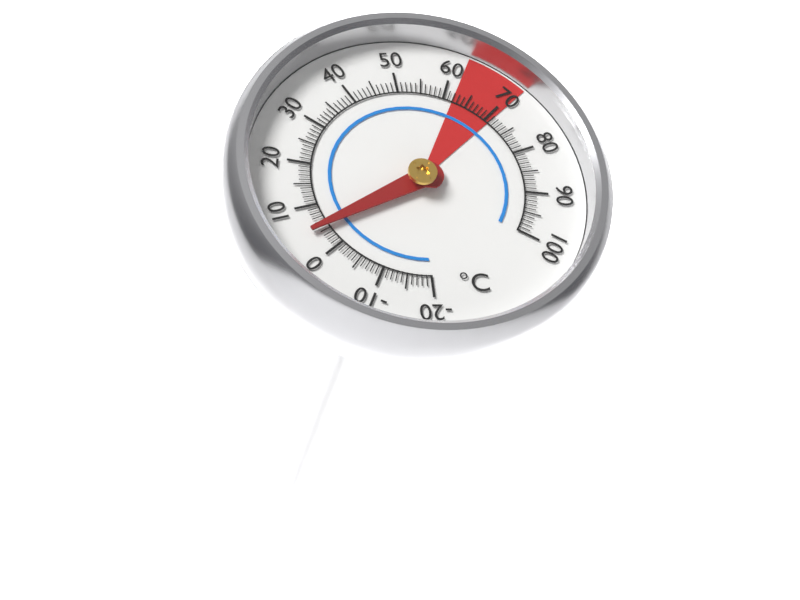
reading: 5 °C
